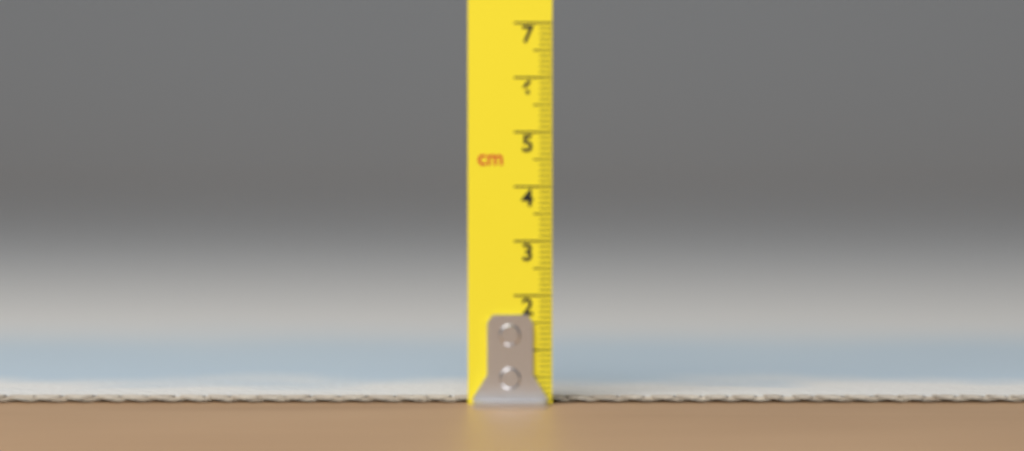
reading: 0.1 cm
